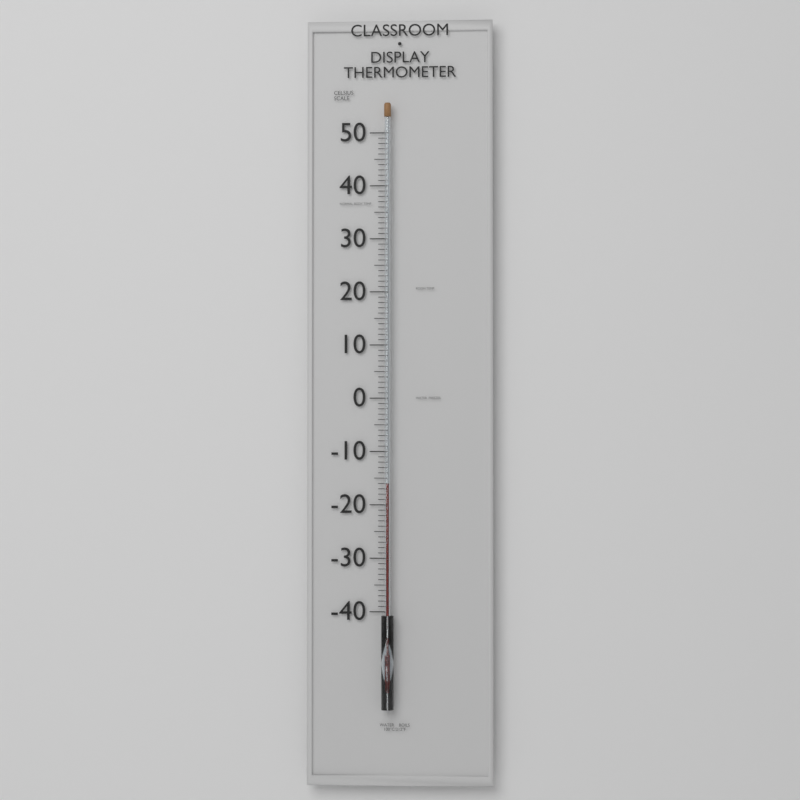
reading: -16 °C
